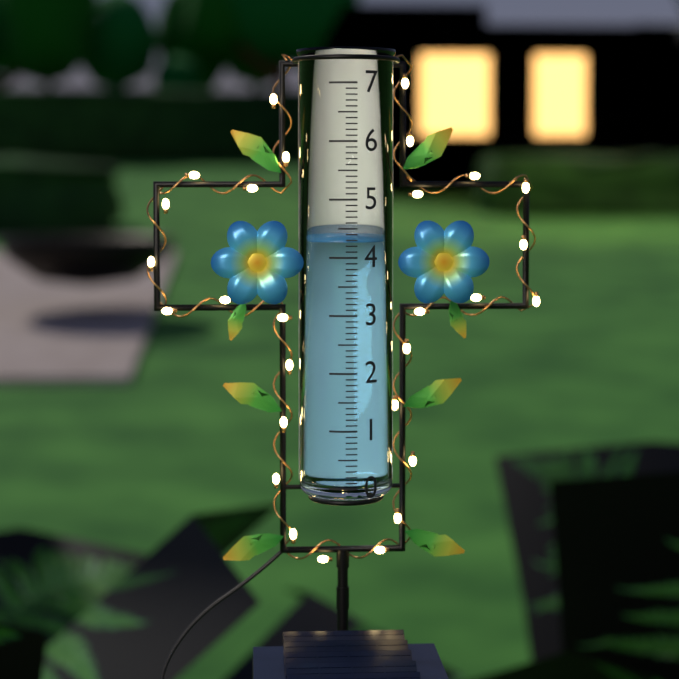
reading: 4.3 (no unit)
